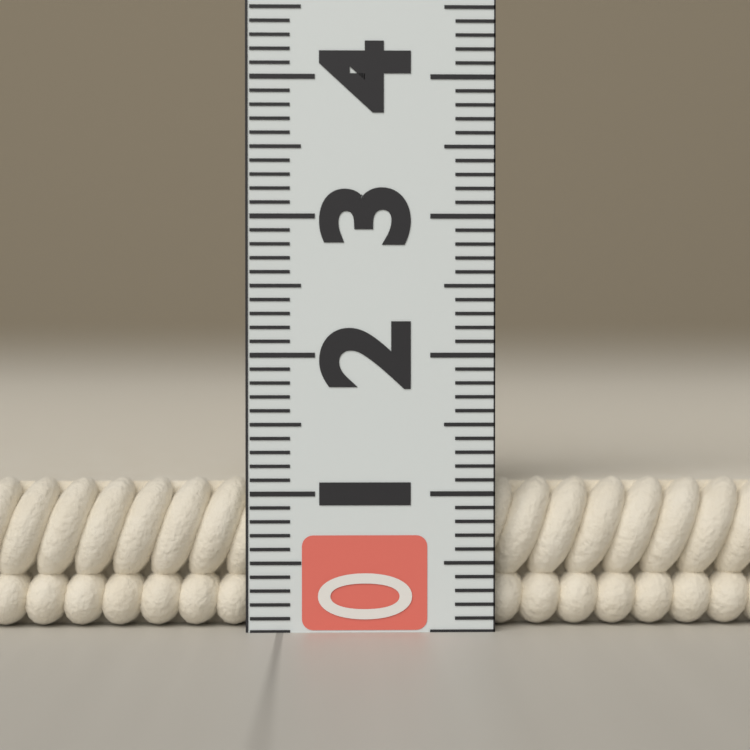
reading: 1.1 (no unit)
